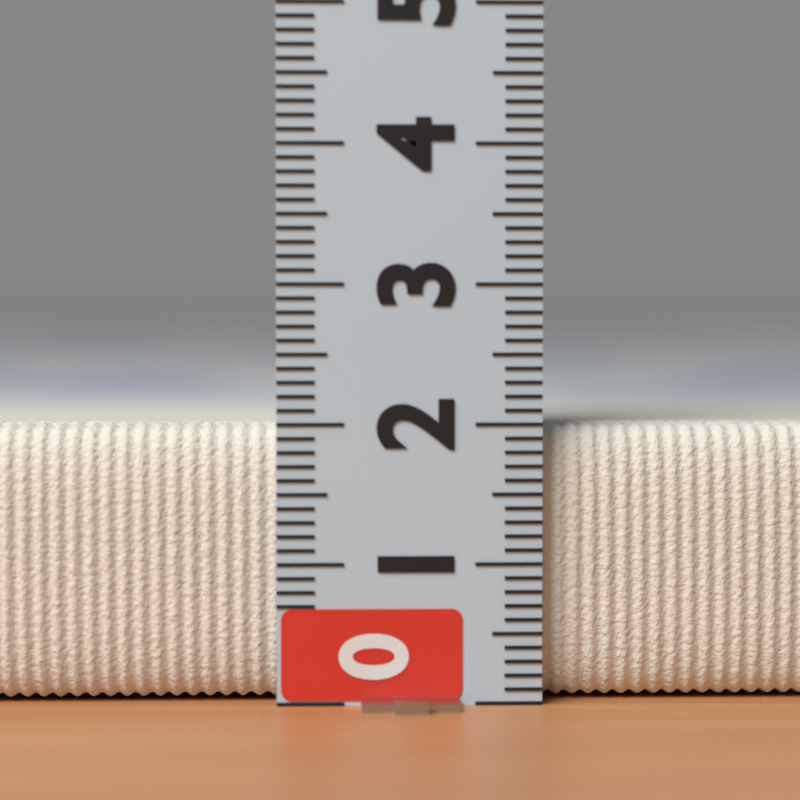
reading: 2.0 (no unit)
